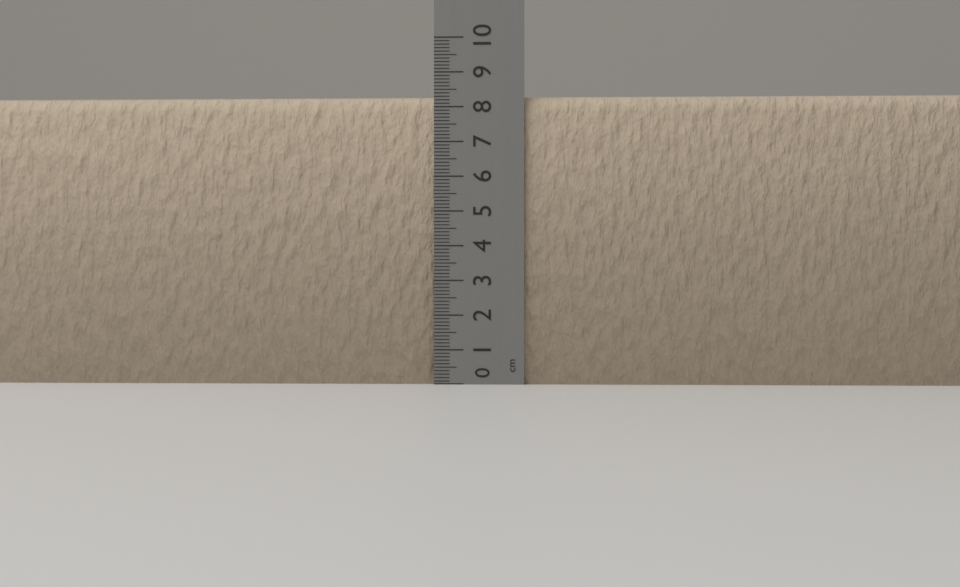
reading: 8.3 cm
